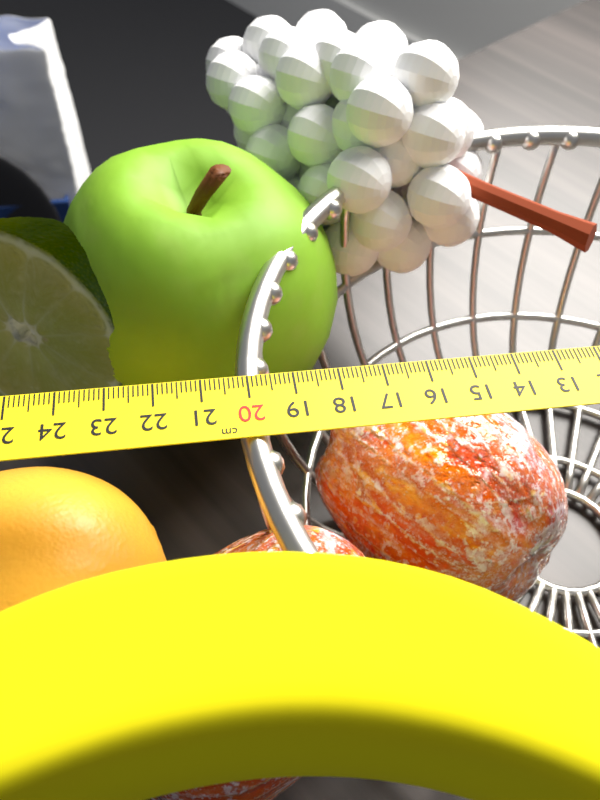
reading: 20.3 cm
